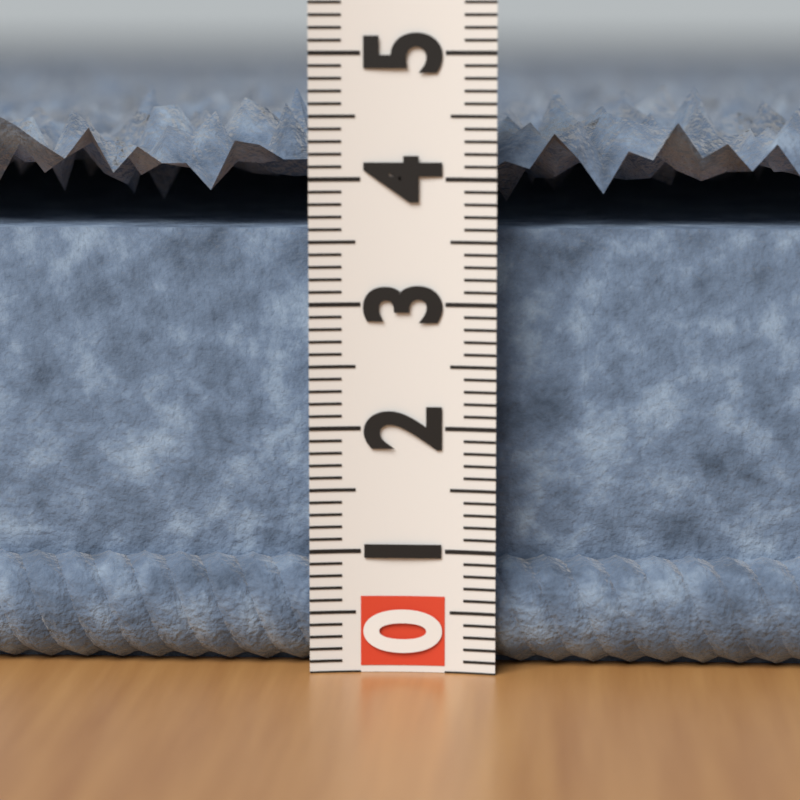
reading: 4.7 (no unit)
